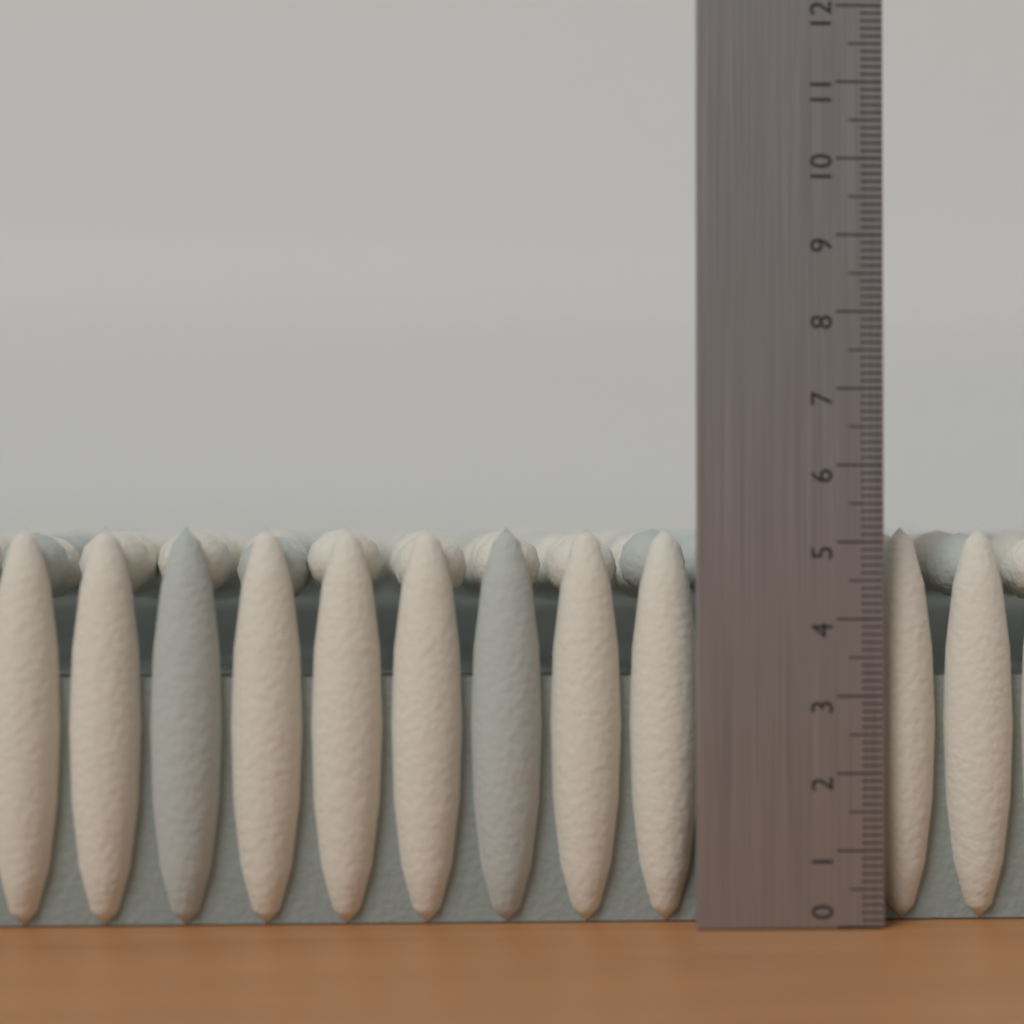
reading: 5.2 (no unit)
